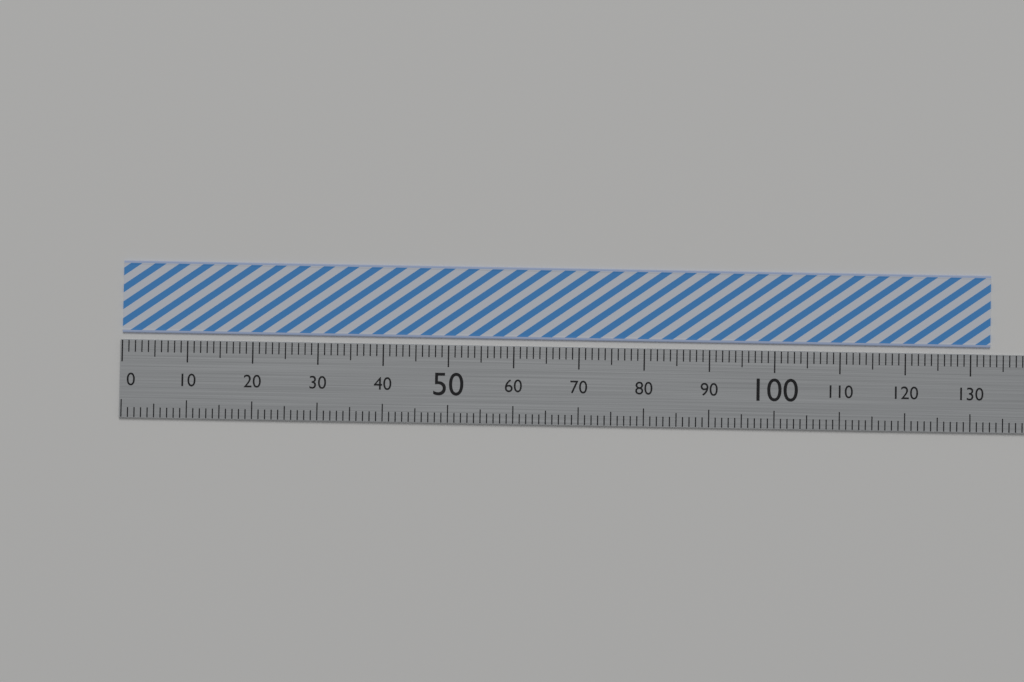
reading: 133 (no unit)
